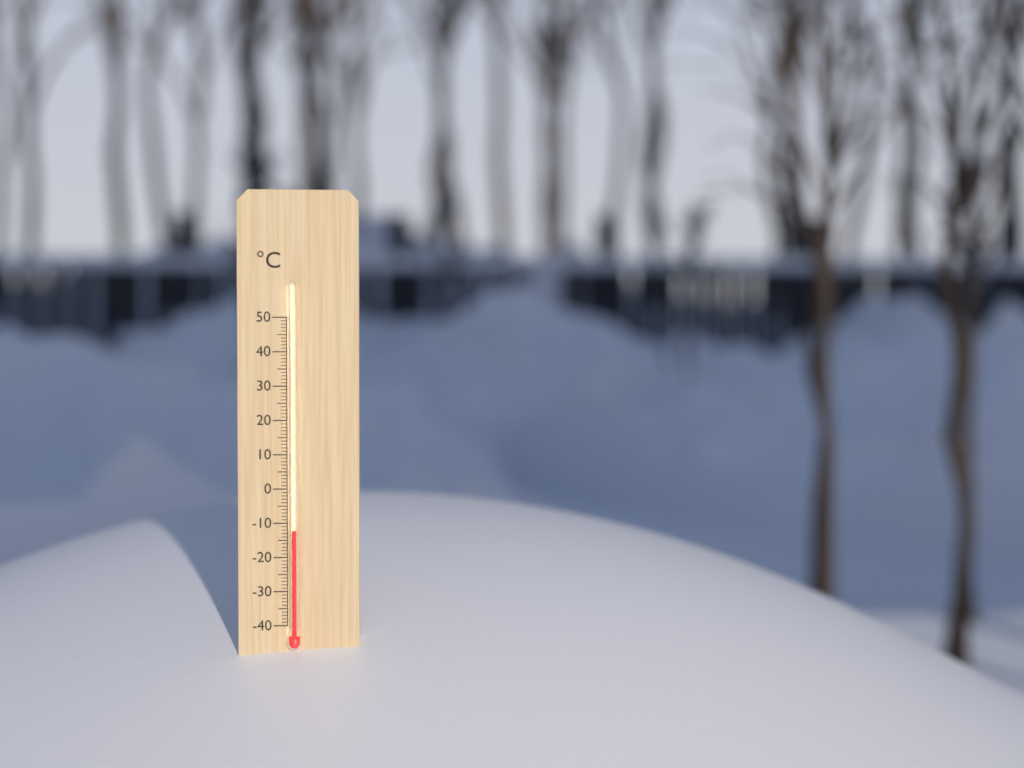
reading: -12 °C
